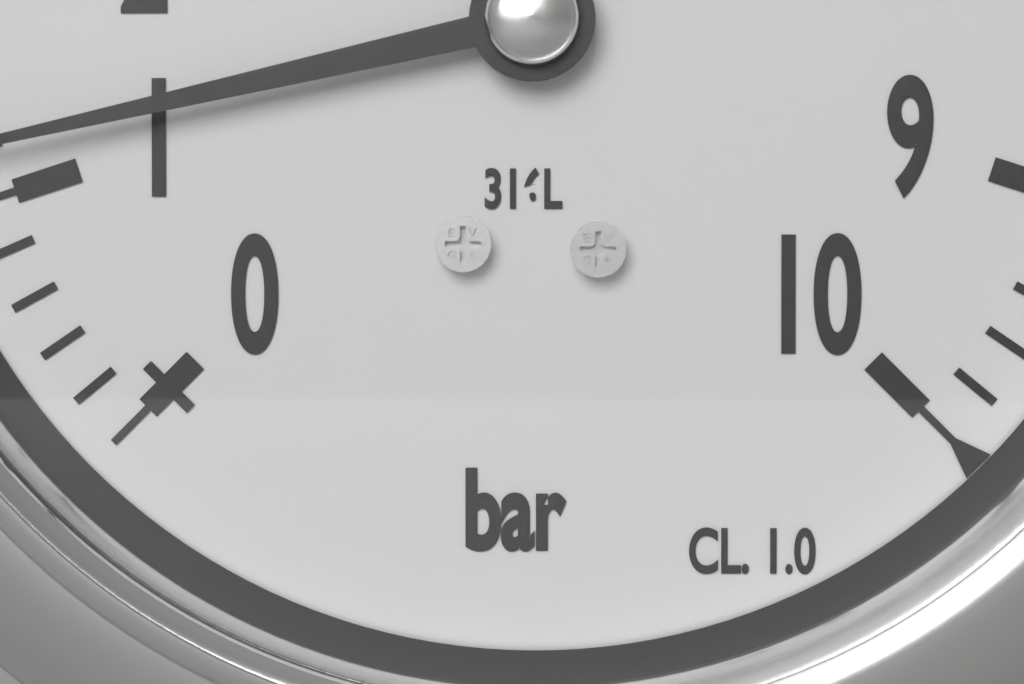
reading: 1.2 bar
